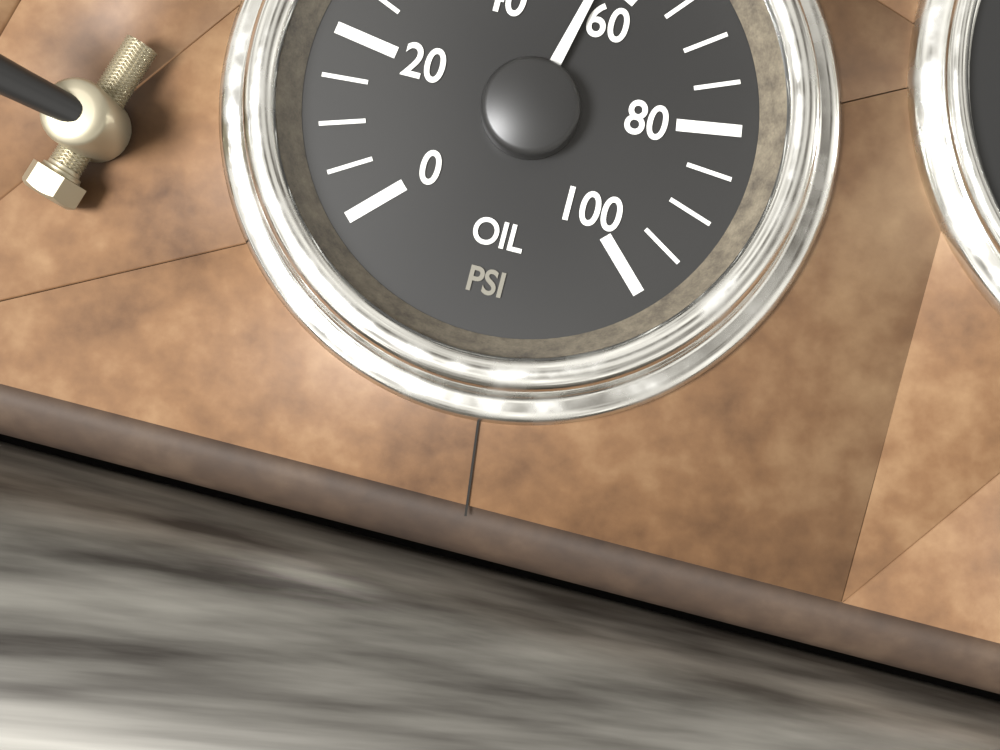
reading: 55 psi
